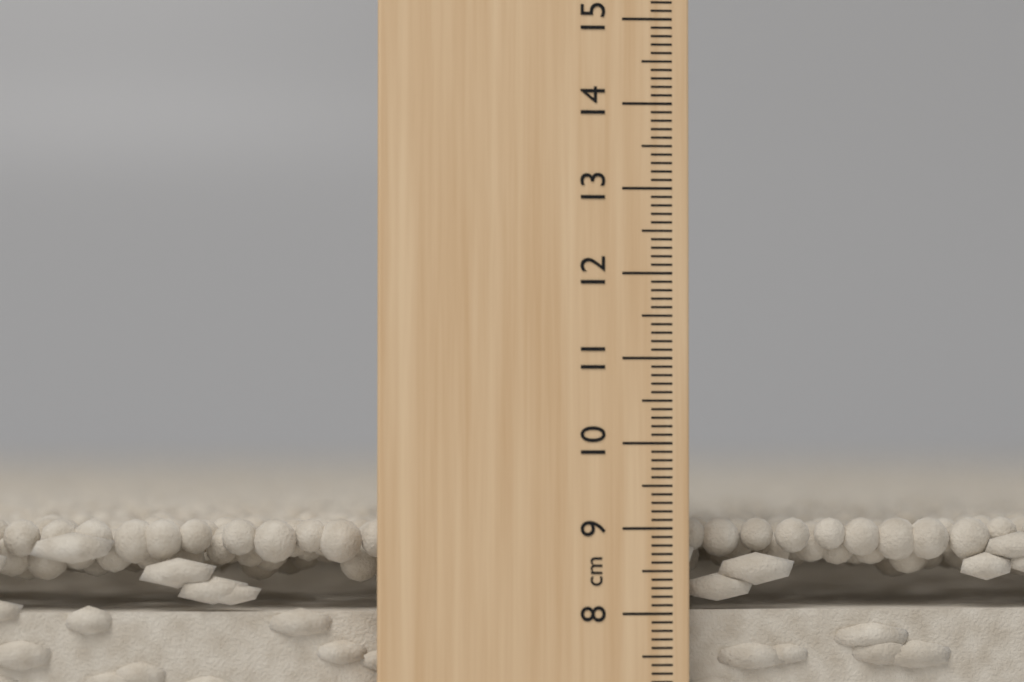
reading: 9.1 cm
